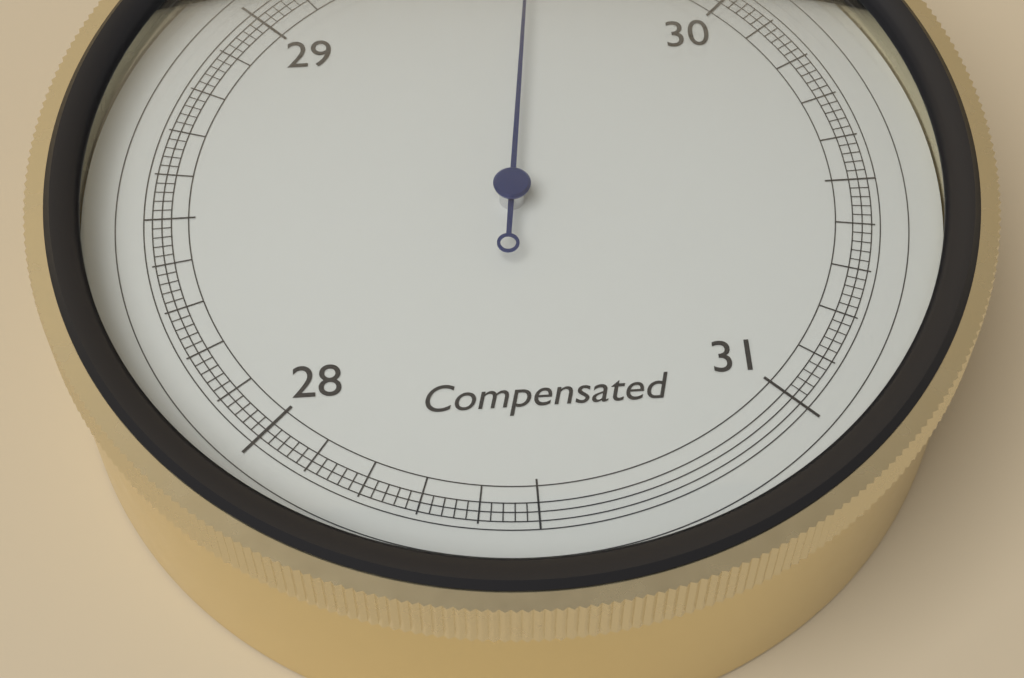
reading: 29.58 inHg
